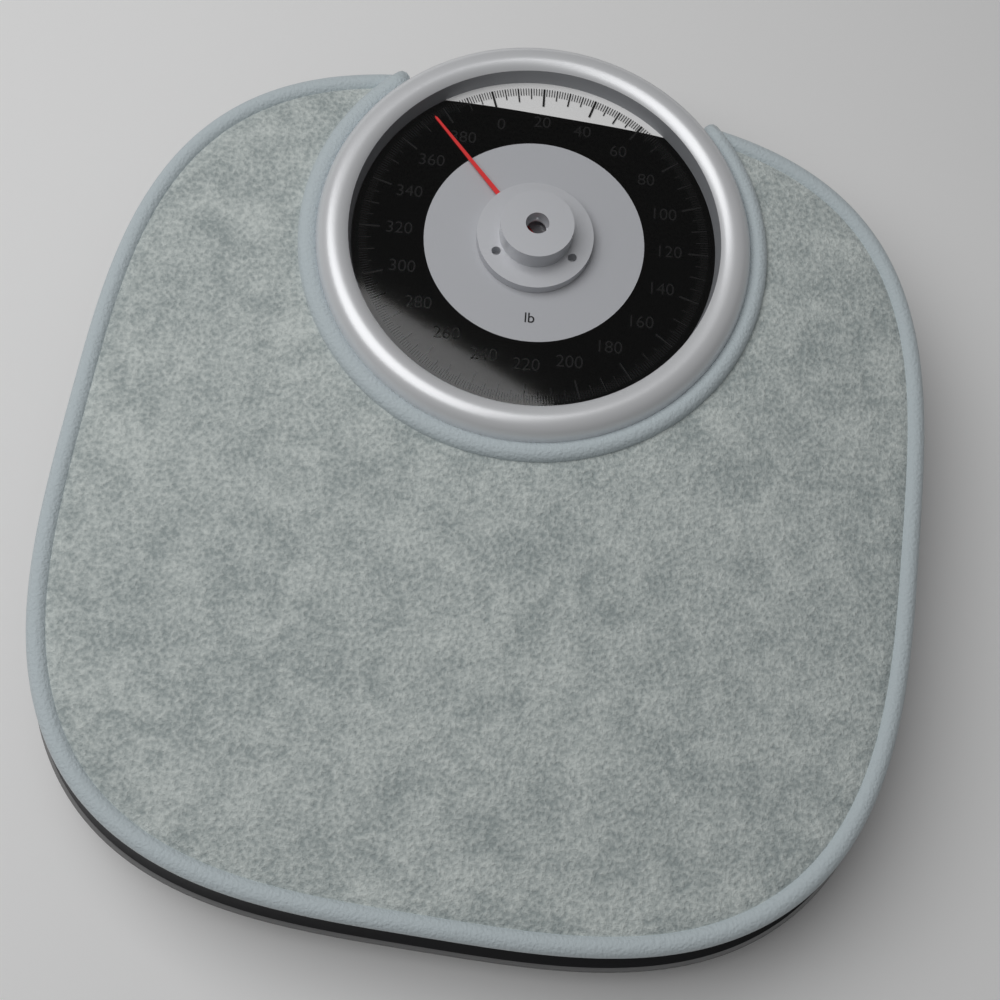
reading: 375 lb
